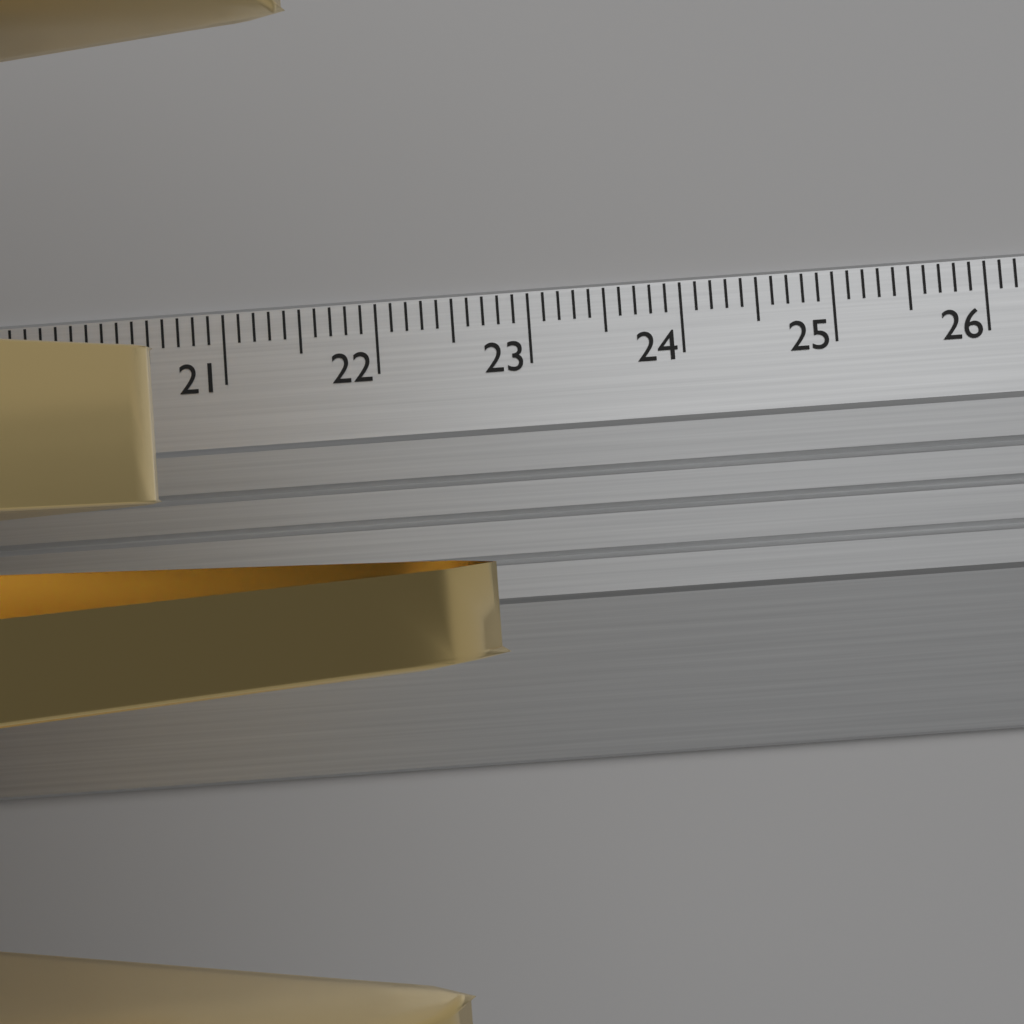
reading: 22.8 cm
